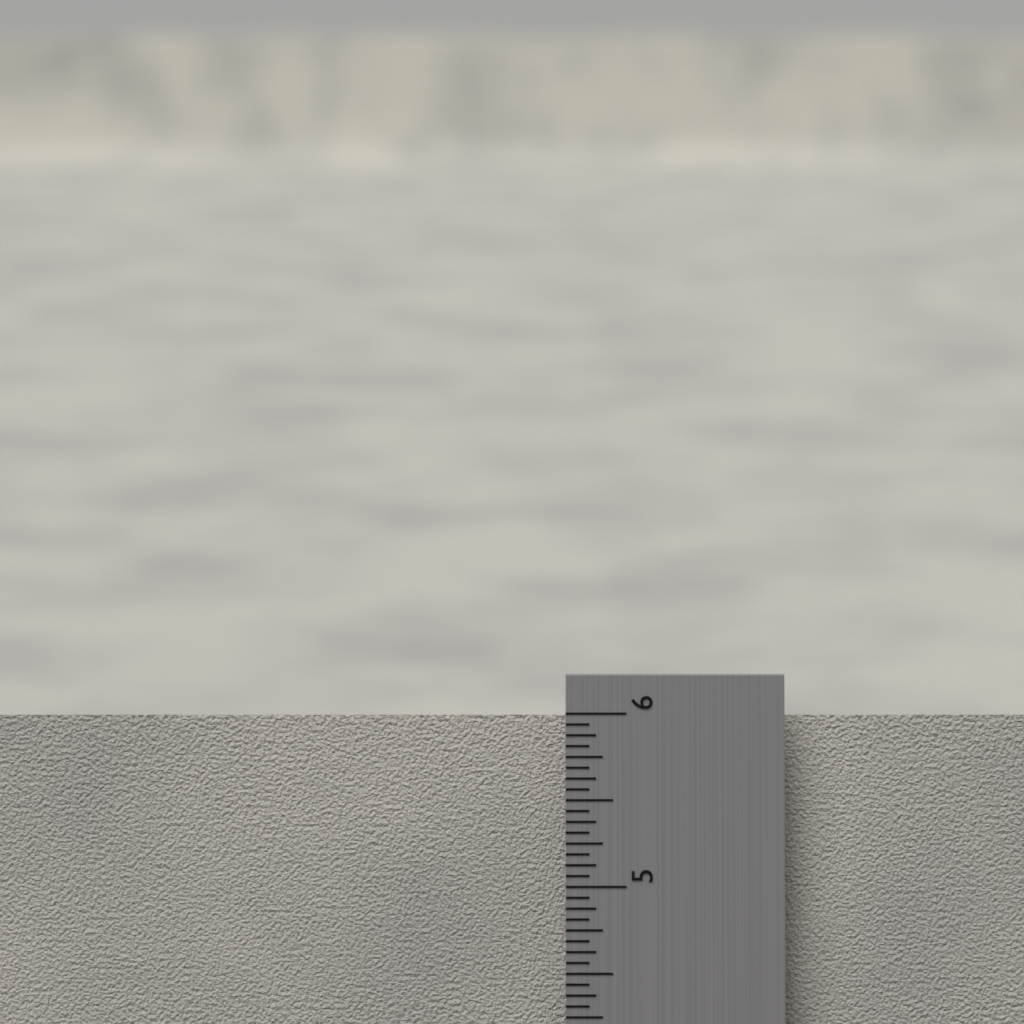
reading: 5.9375 in
